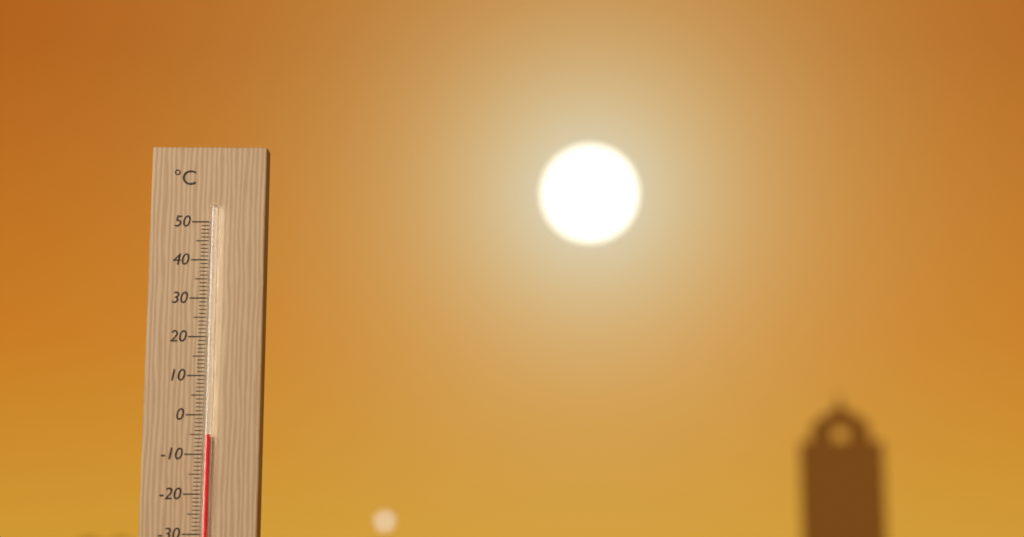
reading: -5 °C
